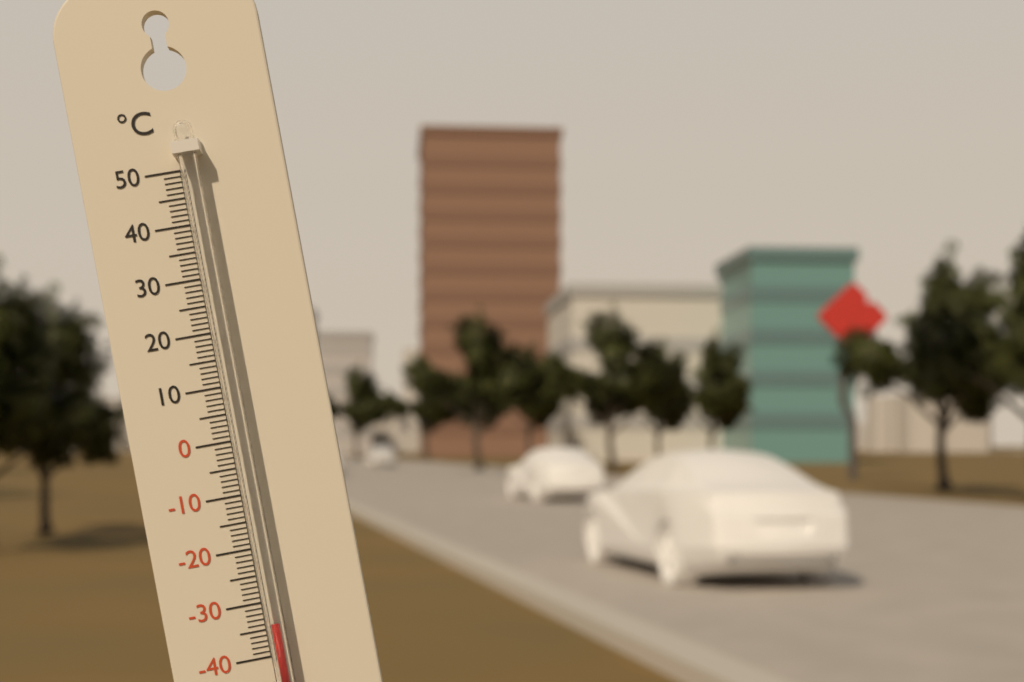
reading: -34 °C
